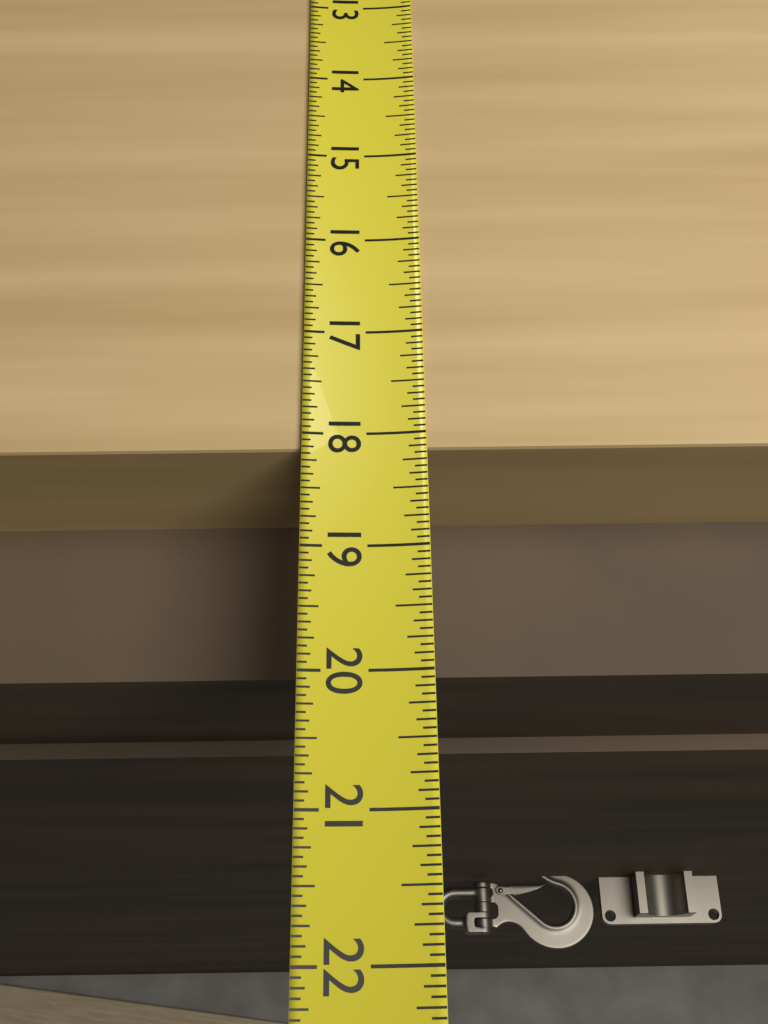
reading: 18.1250 (no unit)
